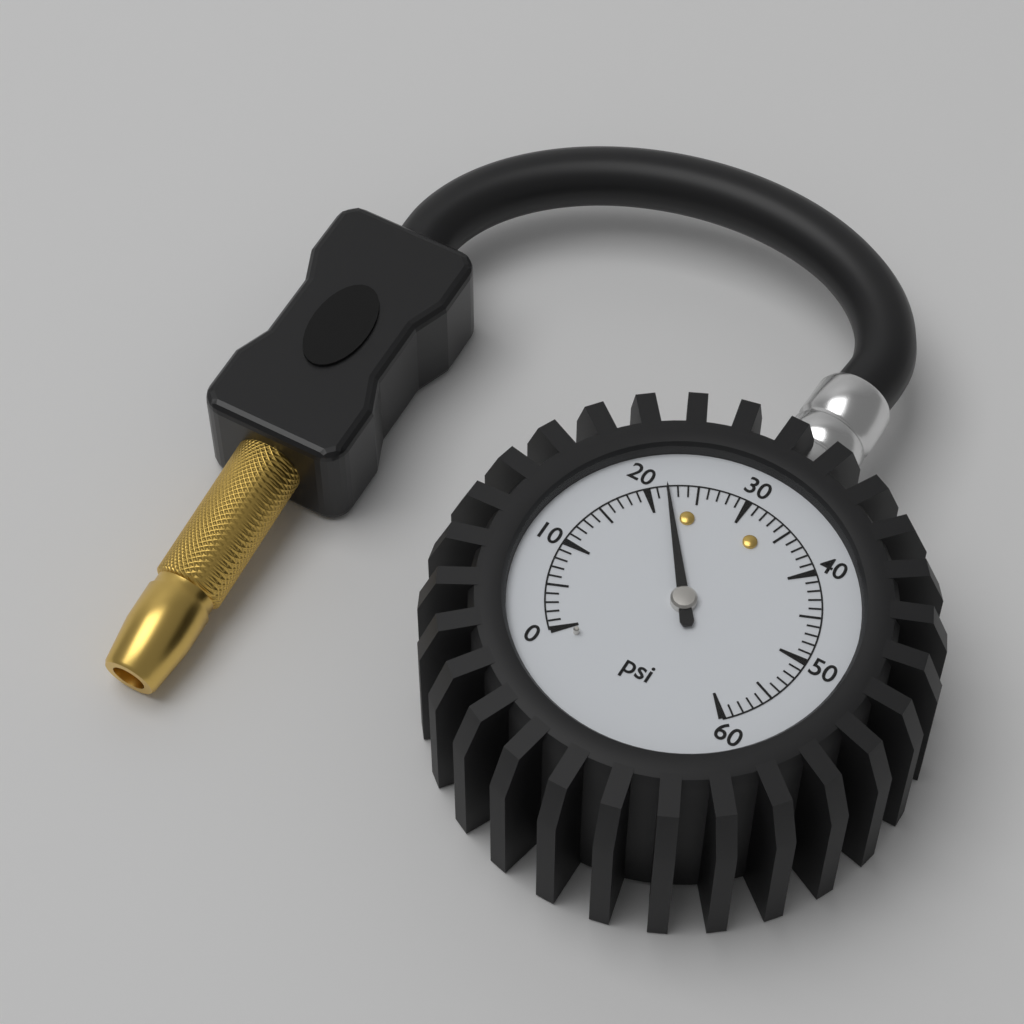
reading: 22 psi
